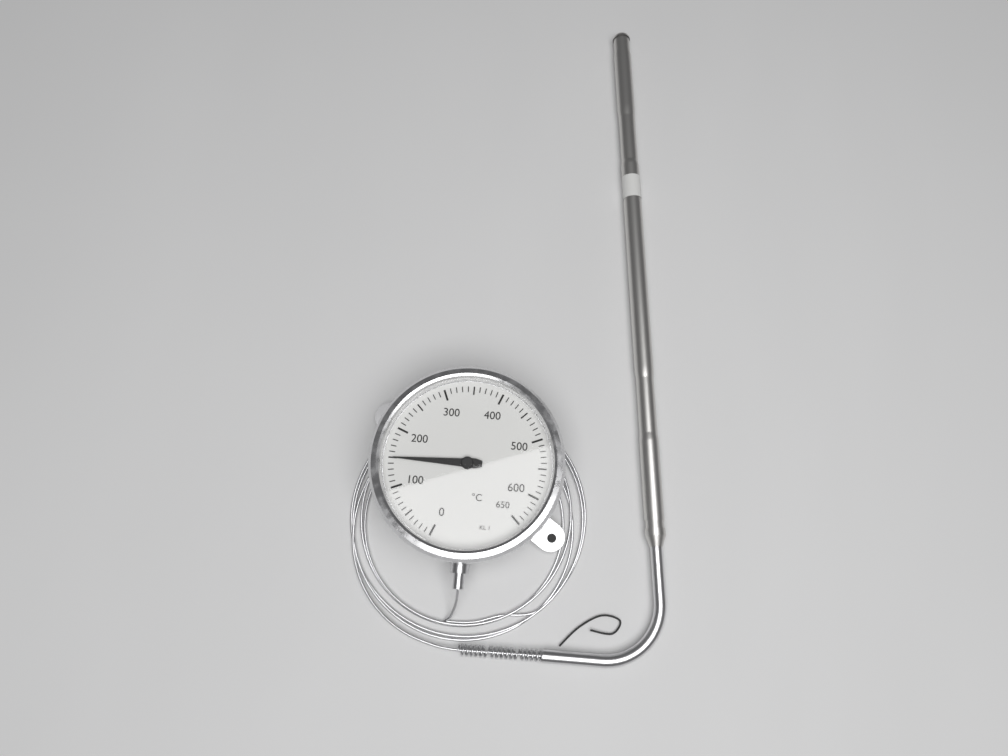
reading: 150 °C
